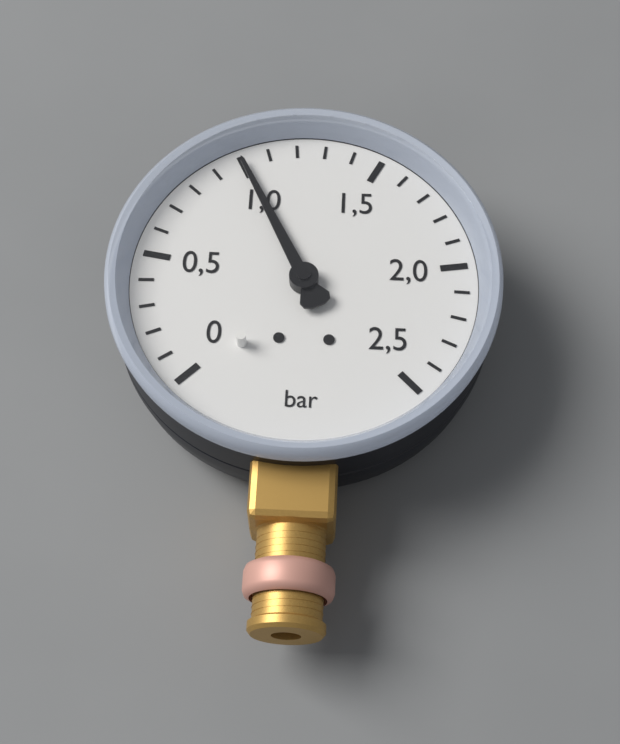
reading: 1.0 bar
